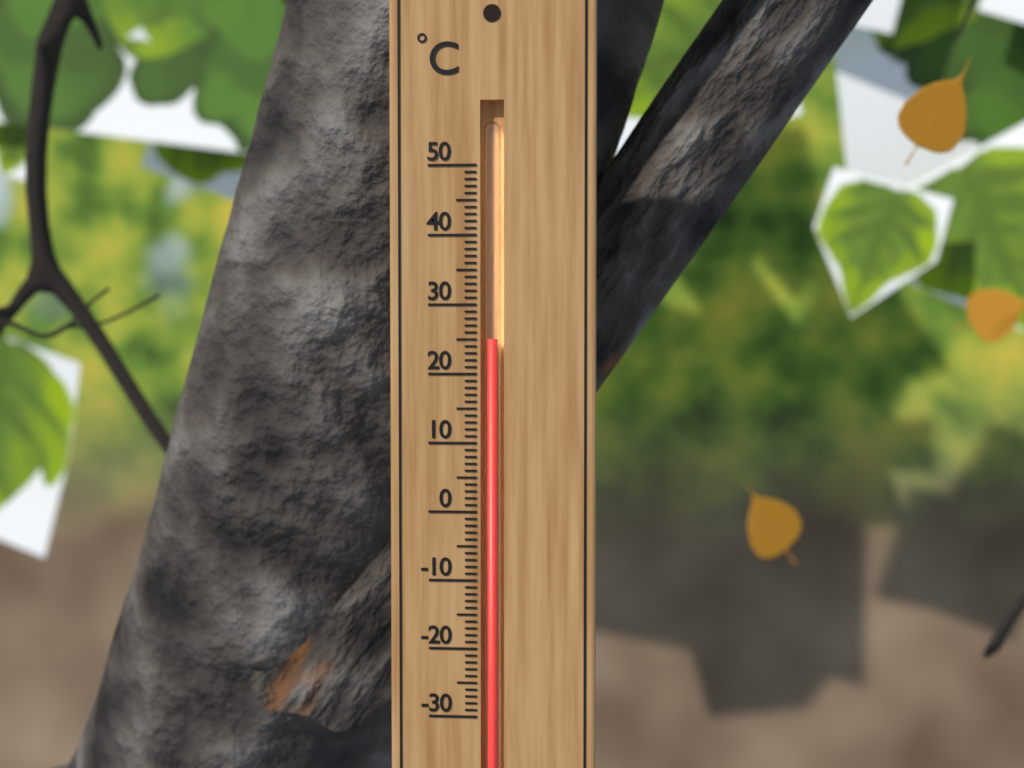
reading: 25 °C
